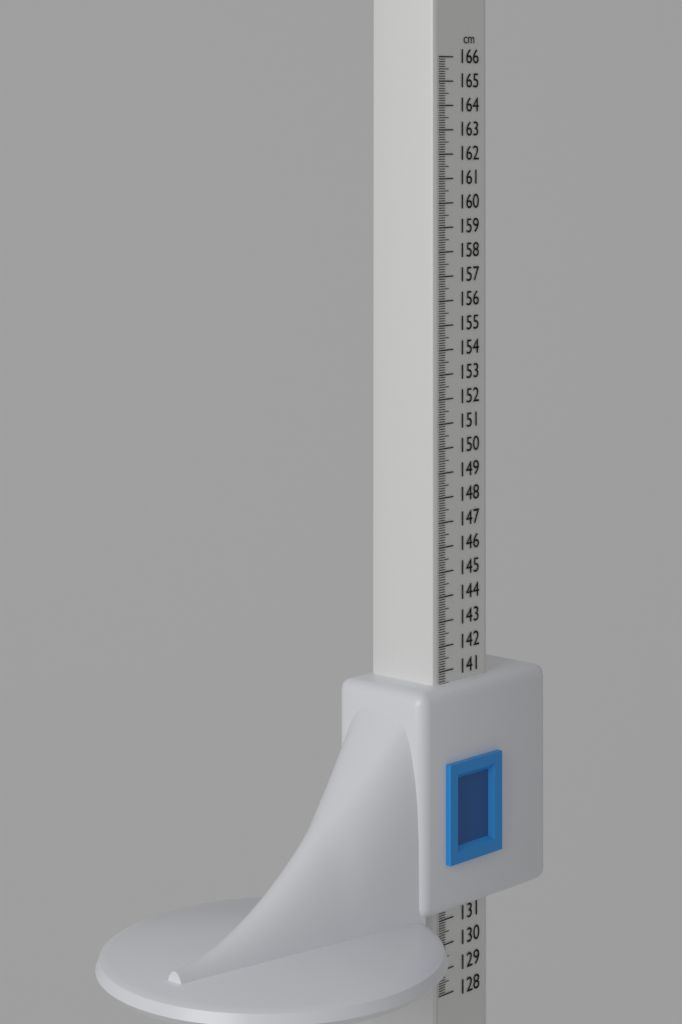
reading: 140.5 cm
